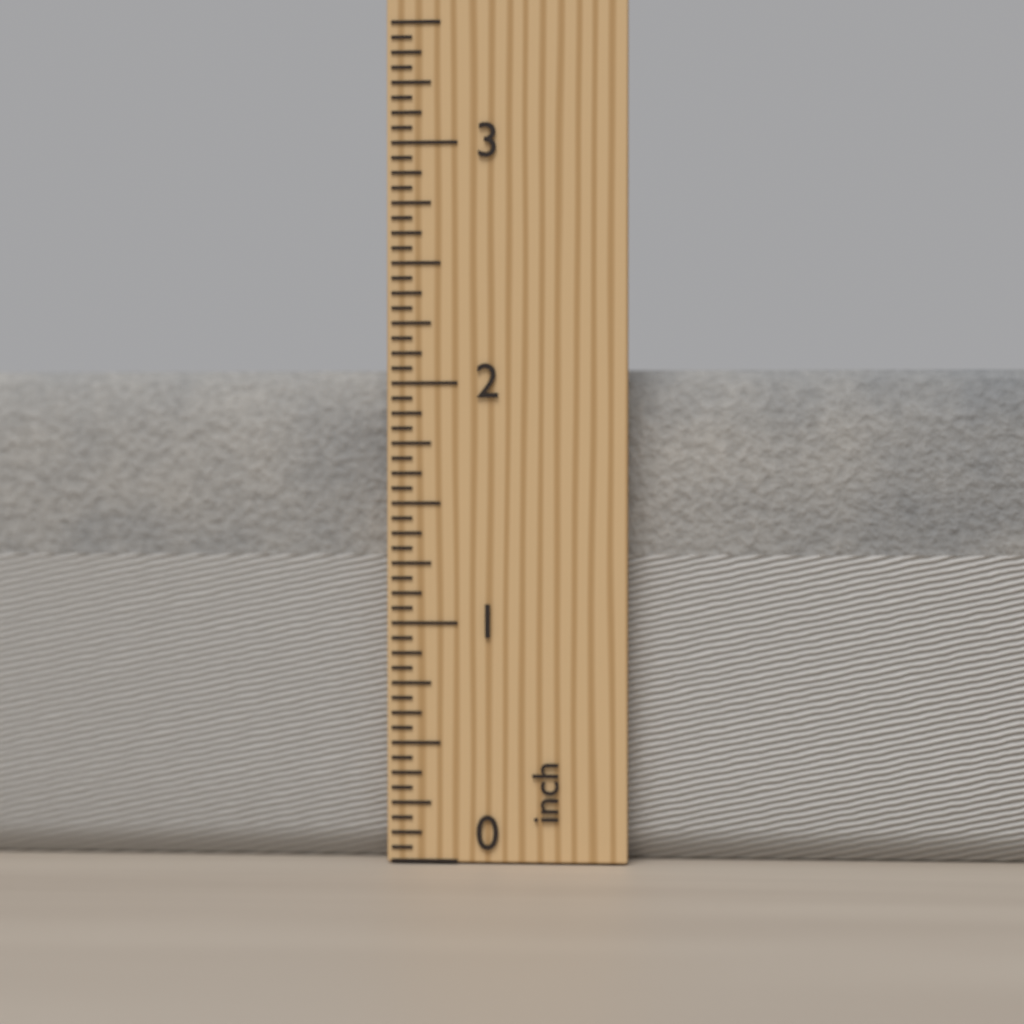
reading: 2.0625 inch
